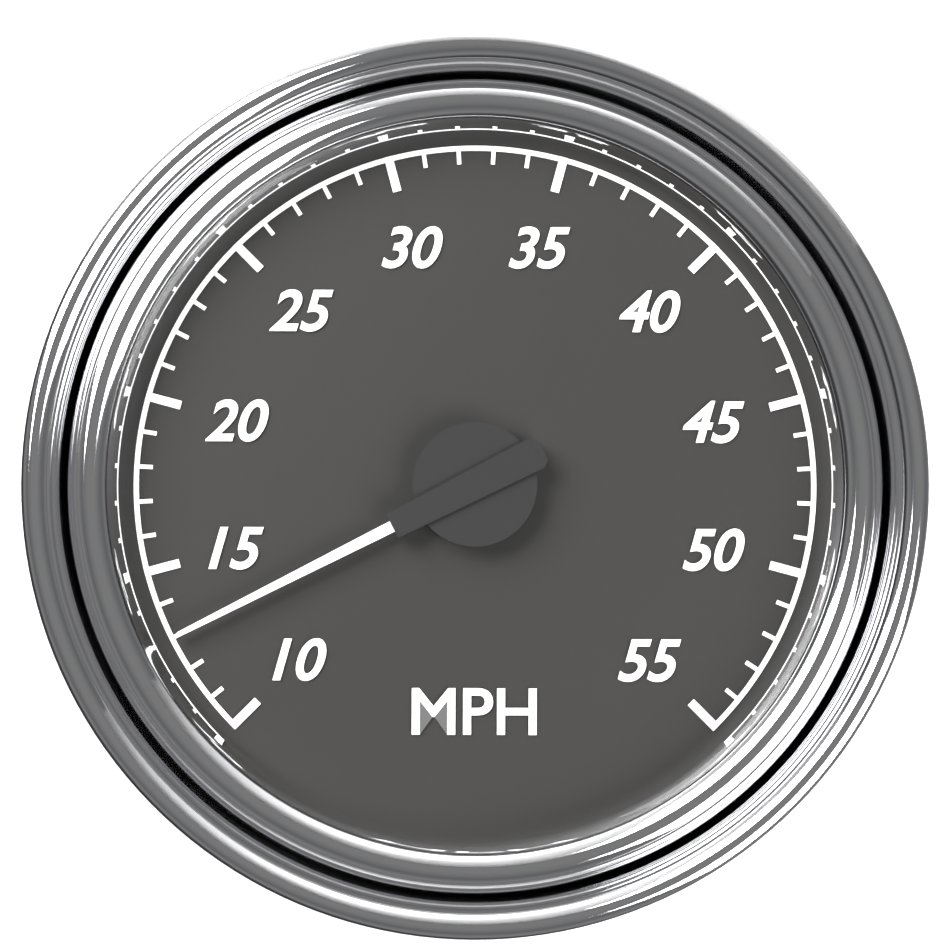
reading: 13 MPH
